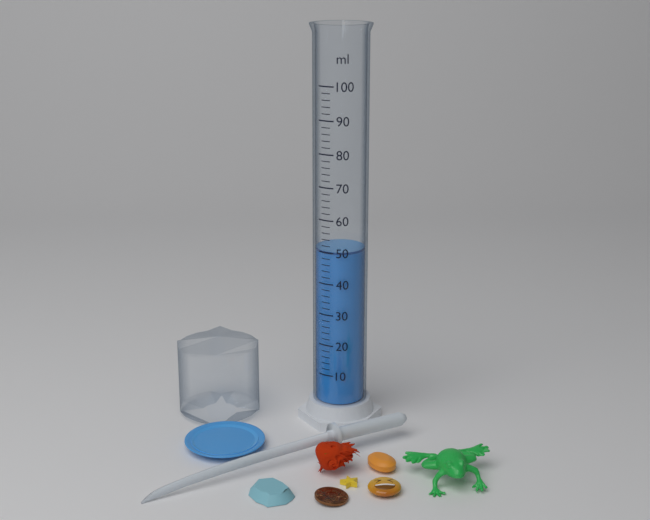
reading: 50 ml
